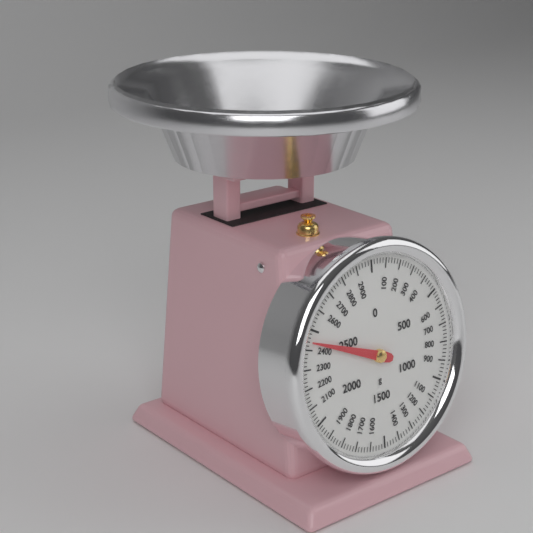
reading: 2440 g
